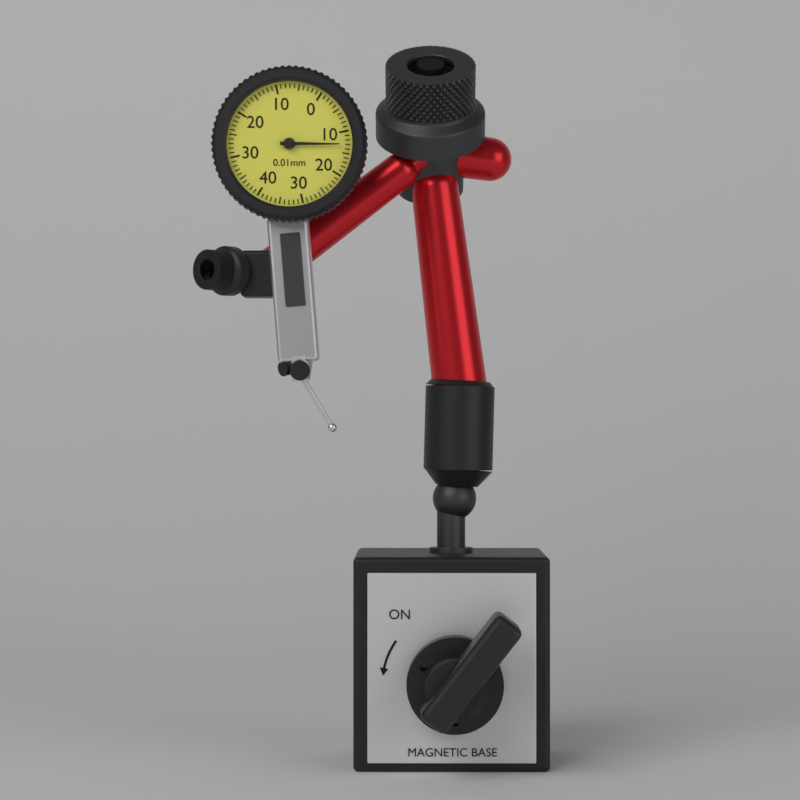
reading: 0.13 mm
